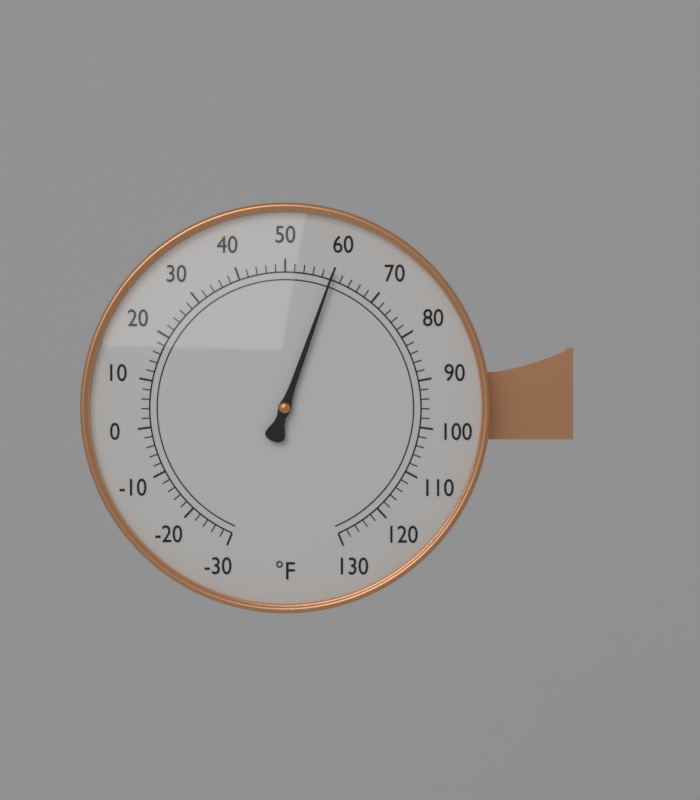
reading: 60 °F
